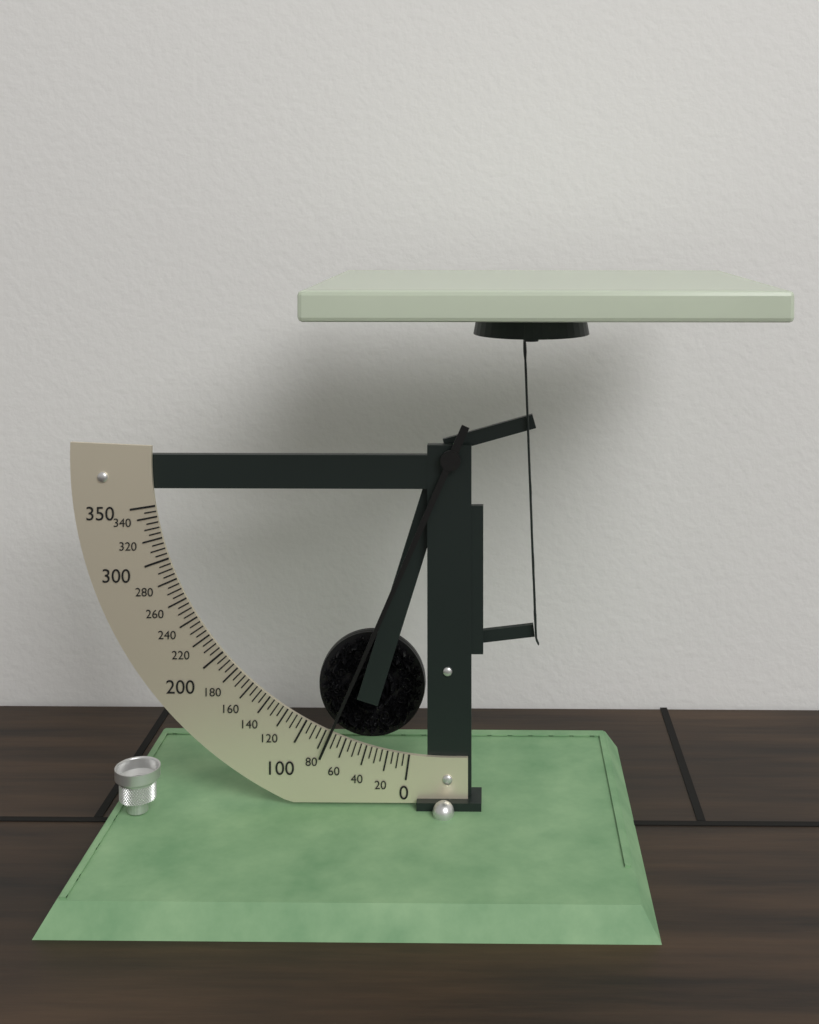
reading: 75 (no unit)
